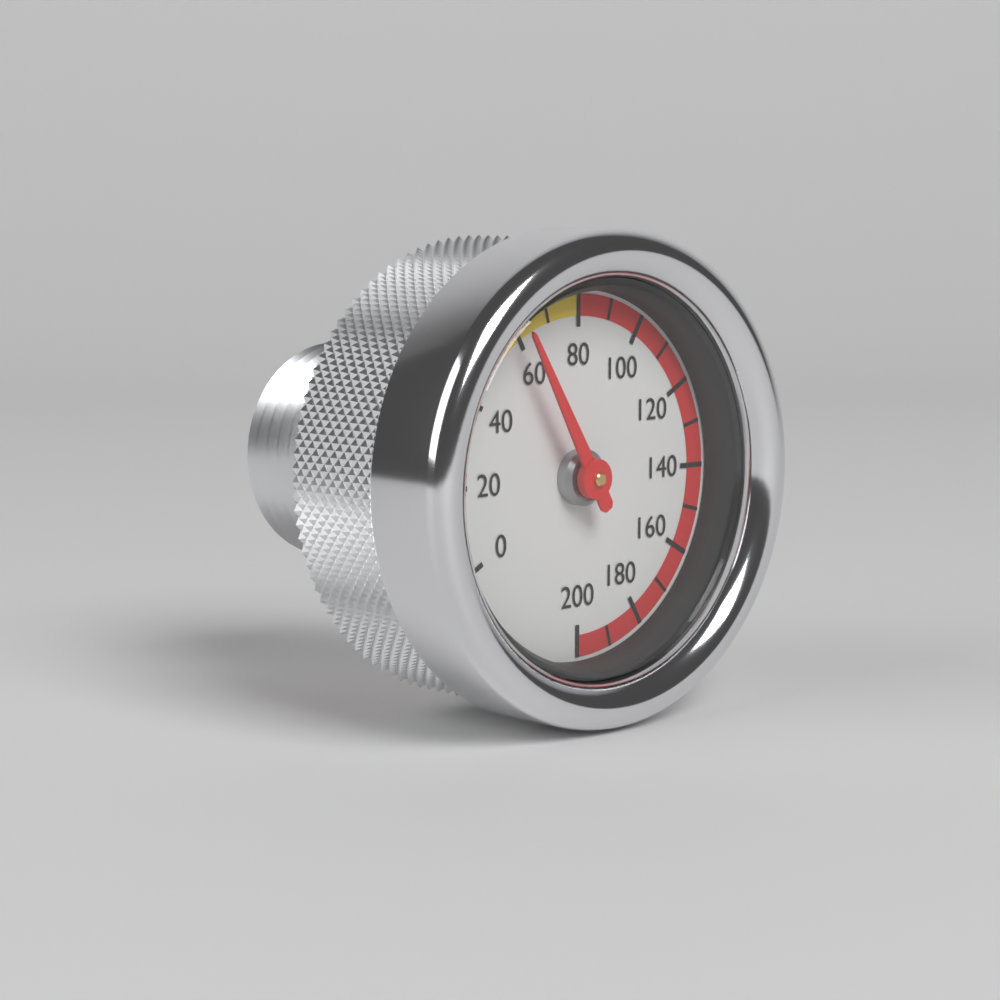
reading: 60 (no unit)
